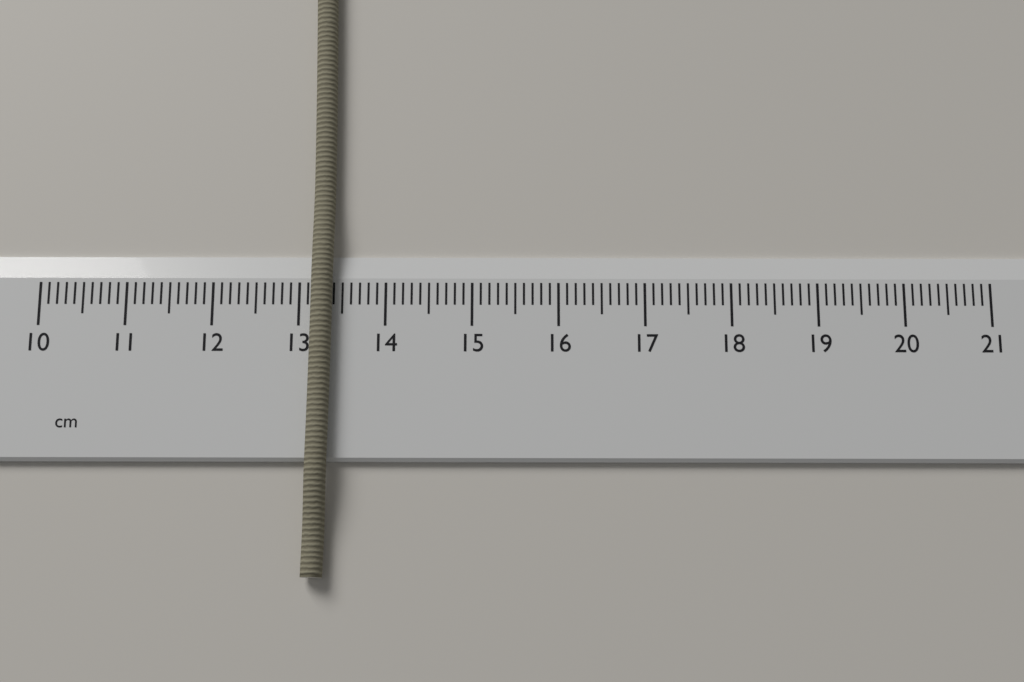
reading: 13.4 cm
